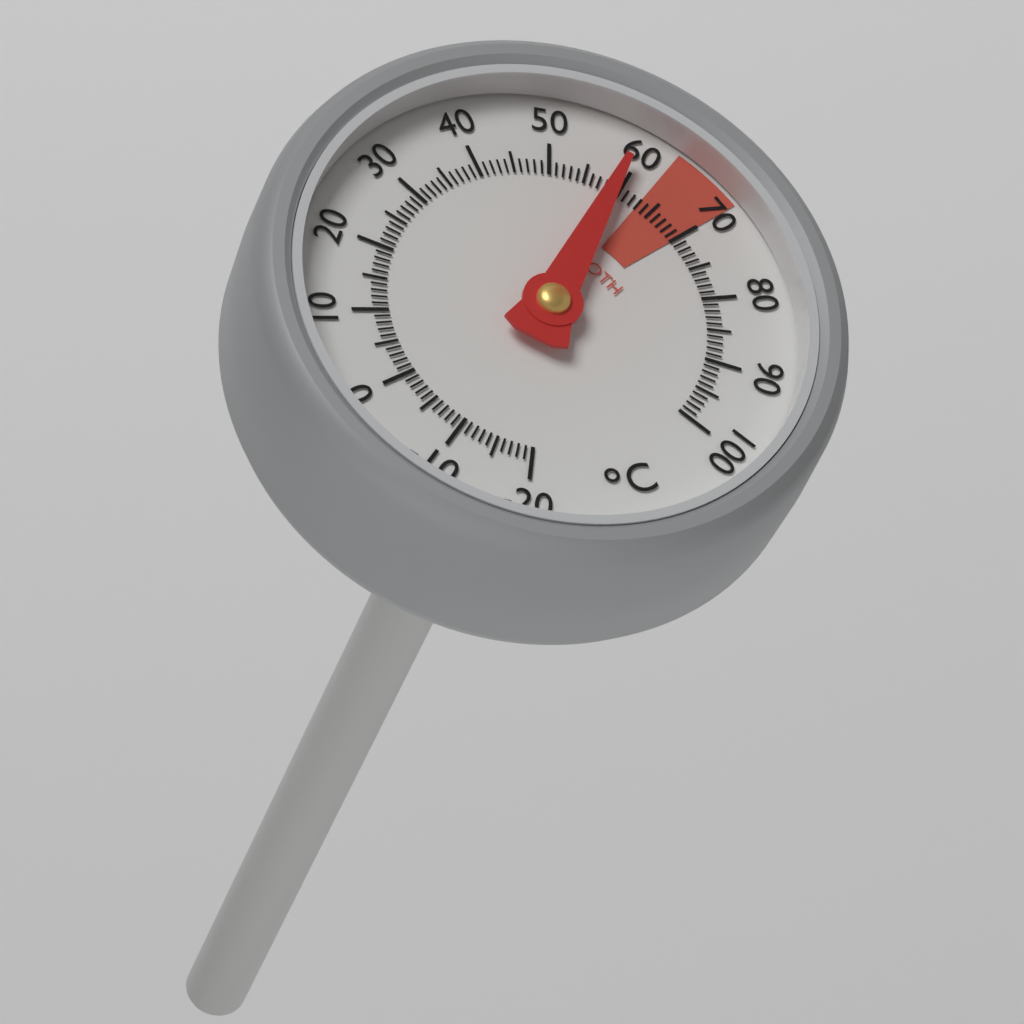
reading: 59 °C
